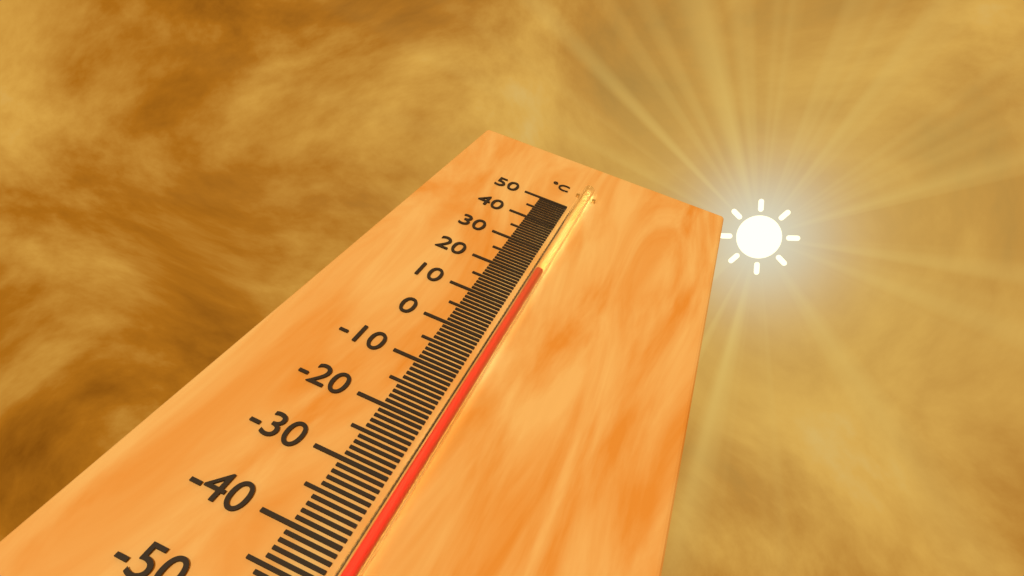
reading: 21 °C
